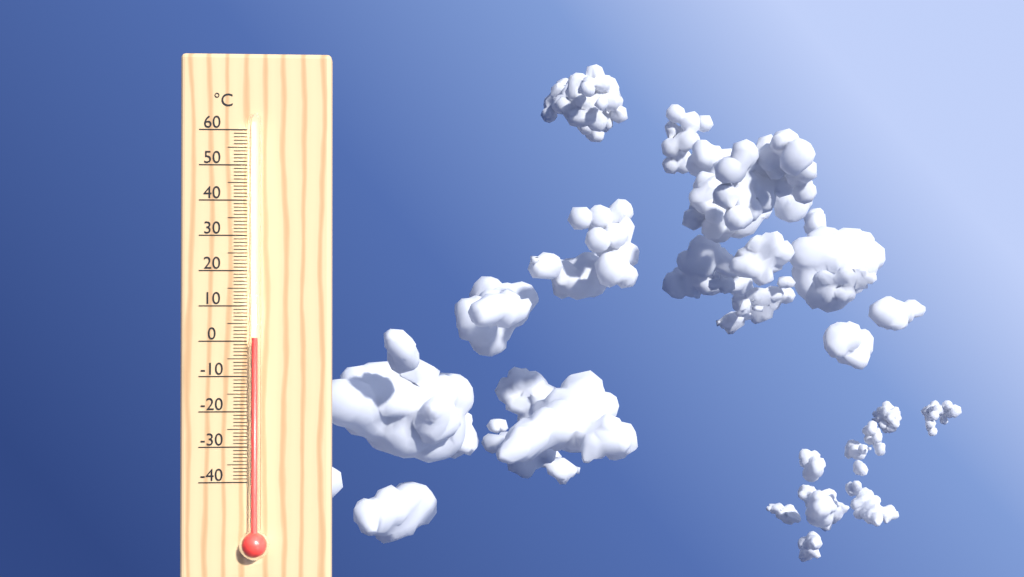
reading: 1 °C
